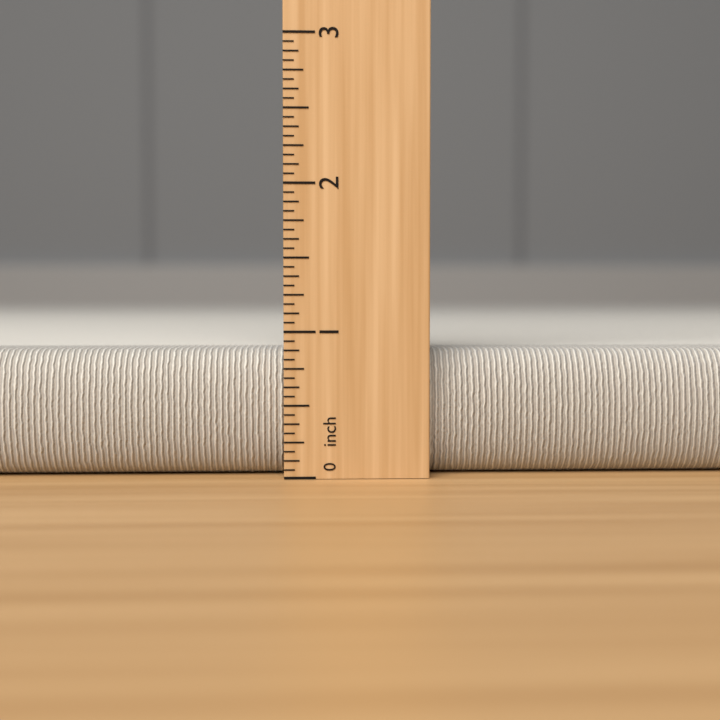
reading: 0.8750 inch
